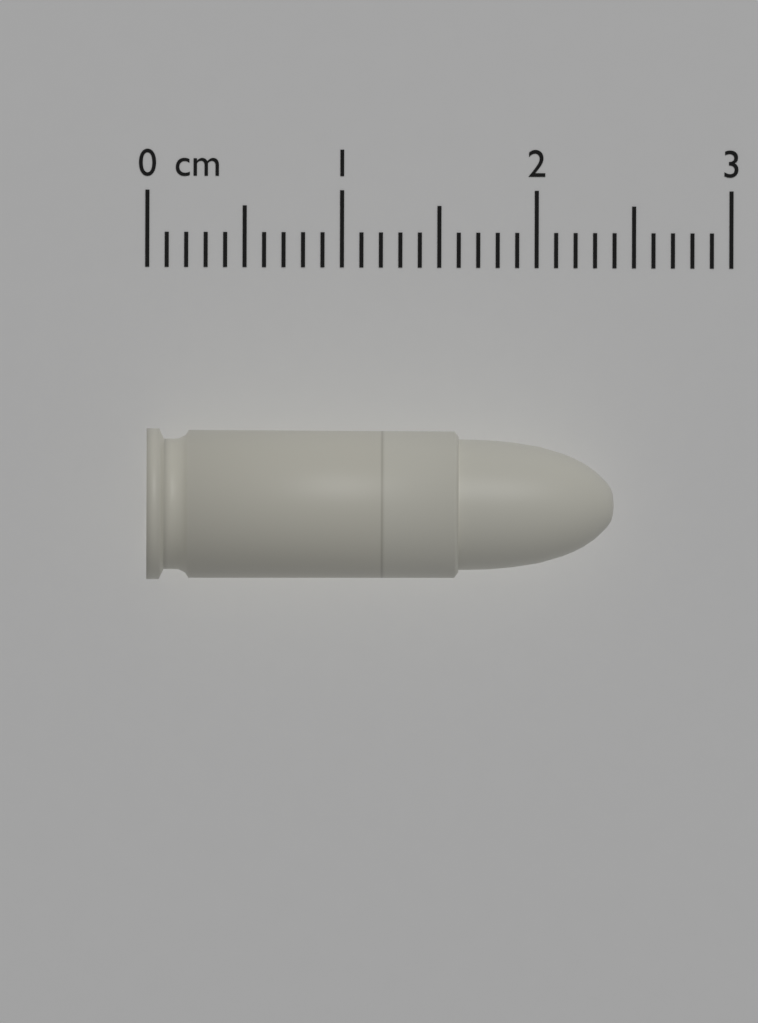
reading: 2.4 cm
